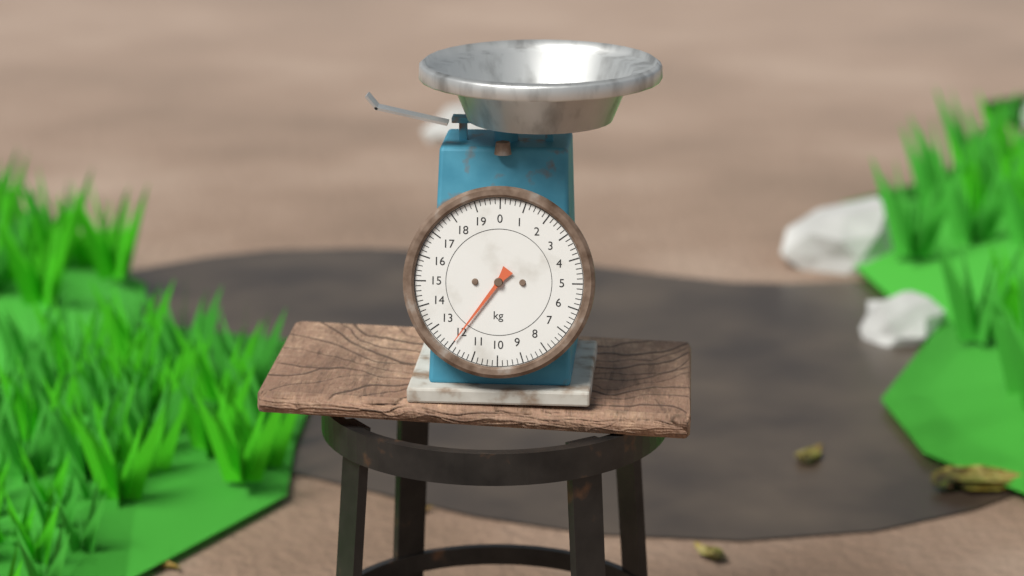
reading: 12.0 kg
